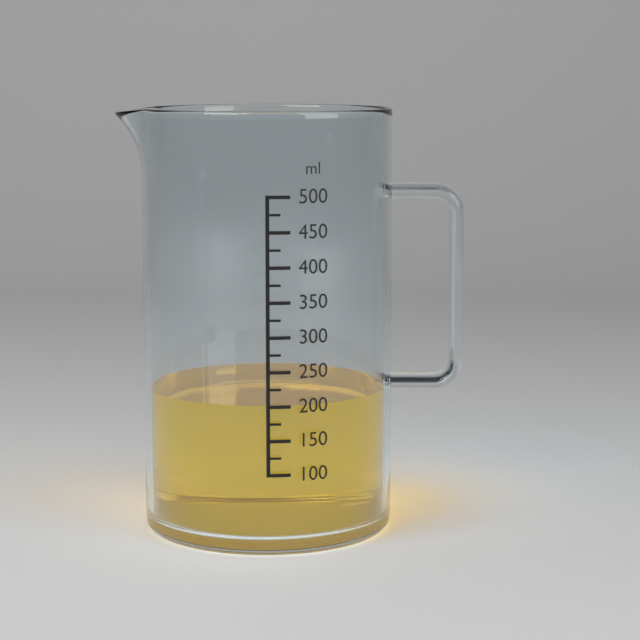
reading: 200 ml
